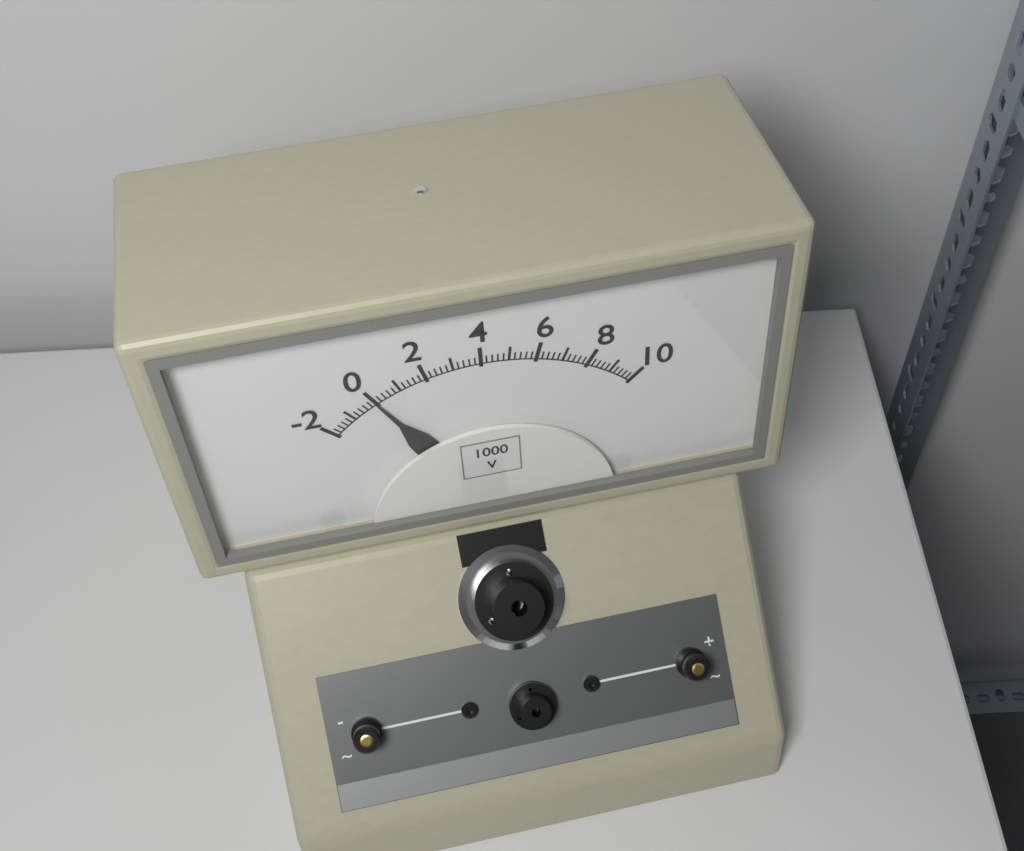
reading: 0.0 V
